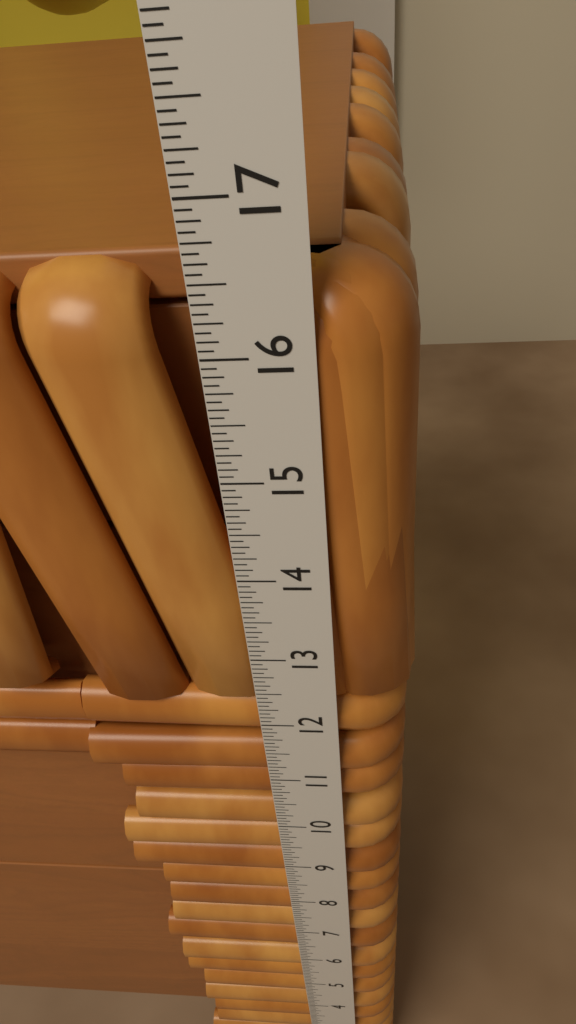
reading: 16.5000 in
